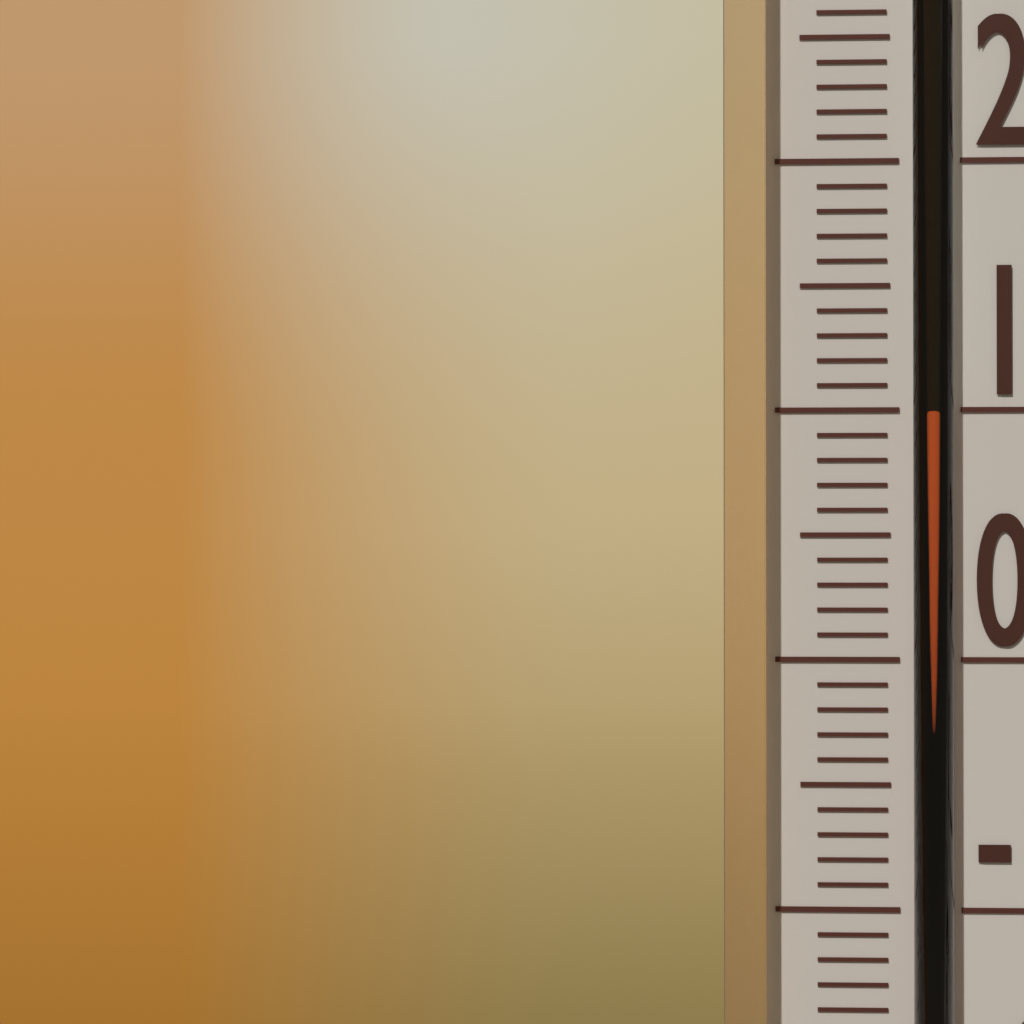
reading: 10 °C
